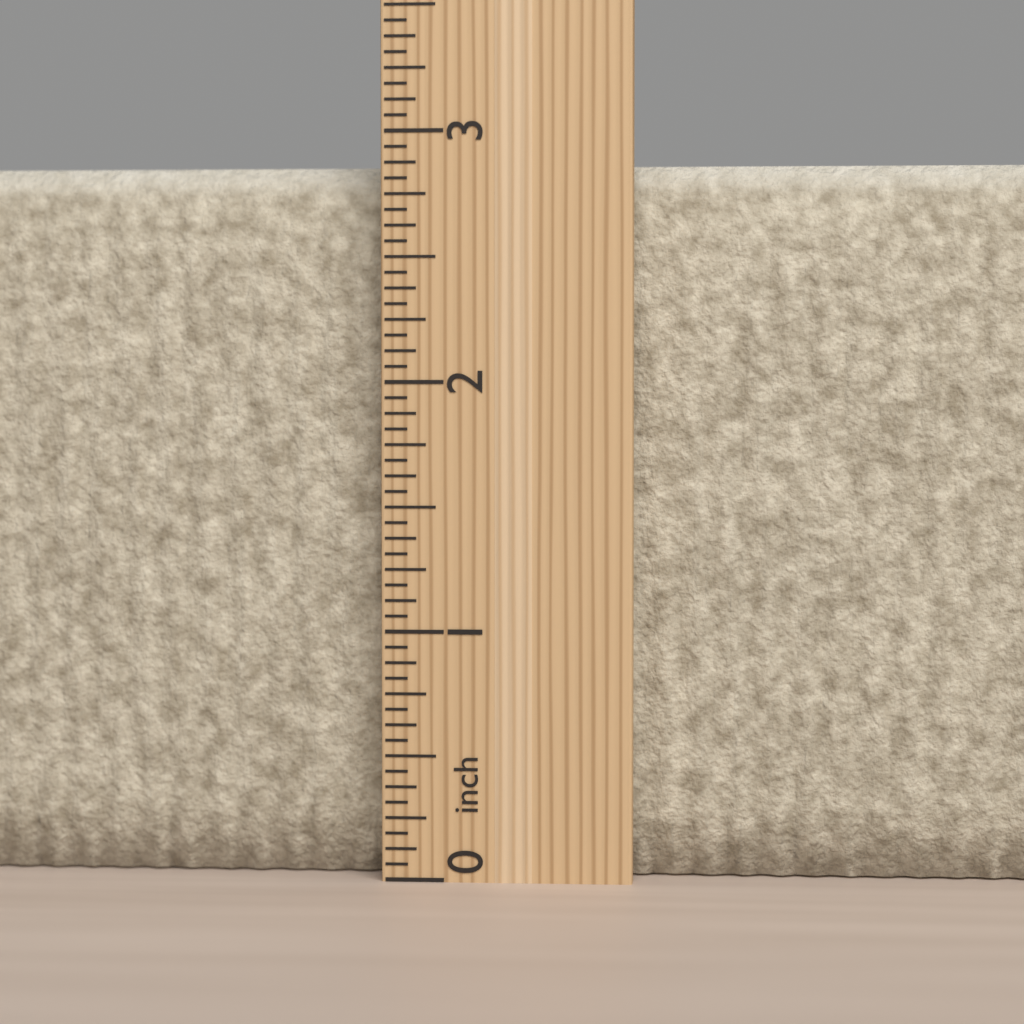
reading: 2.8750 inch
